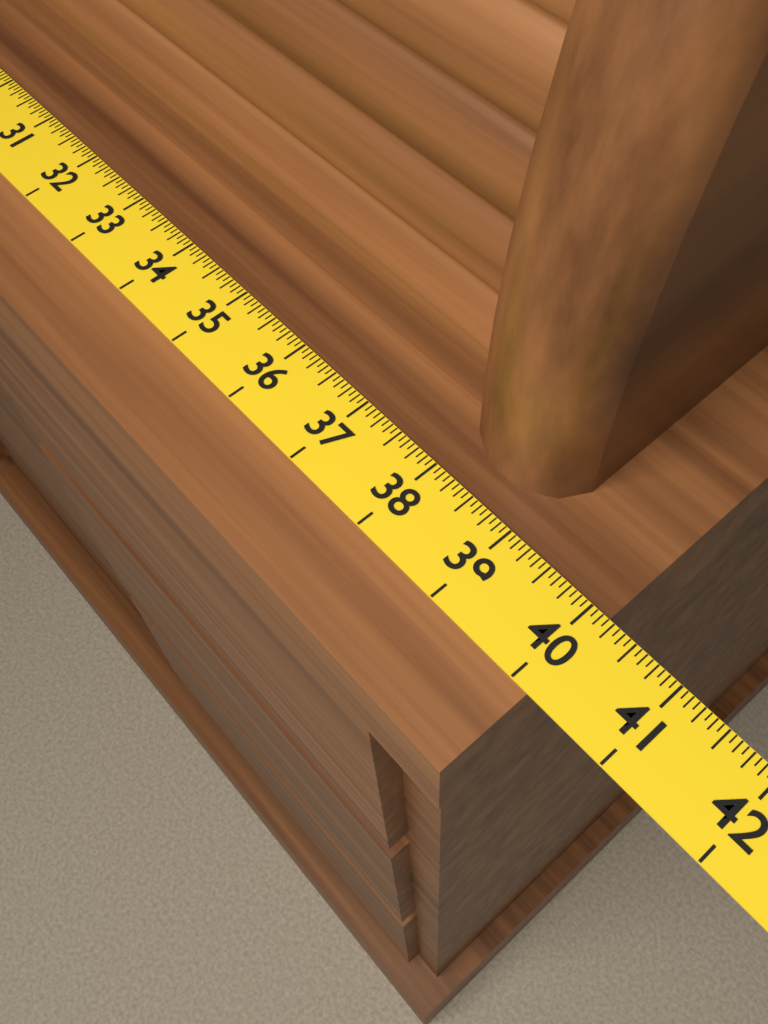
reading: 40.1875 (no unit)
